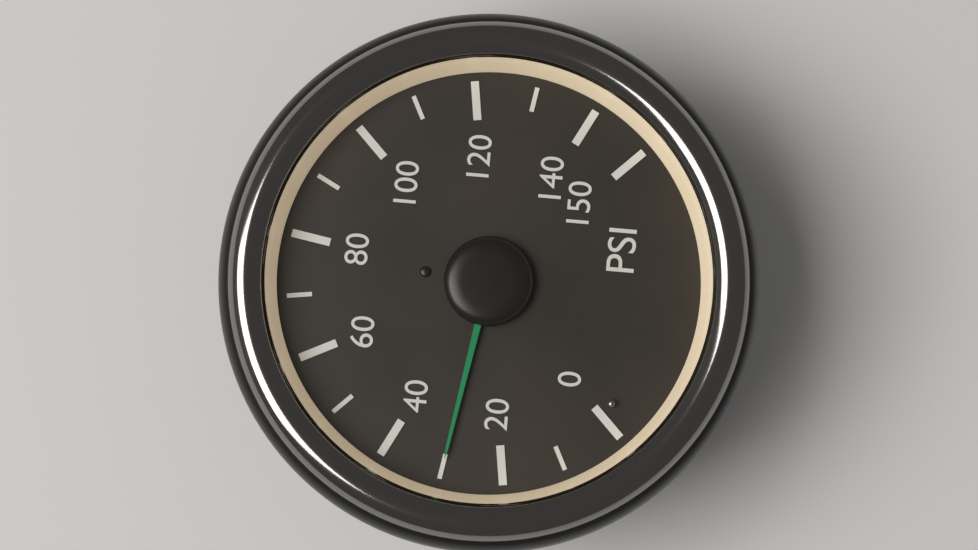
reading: 30 psi
